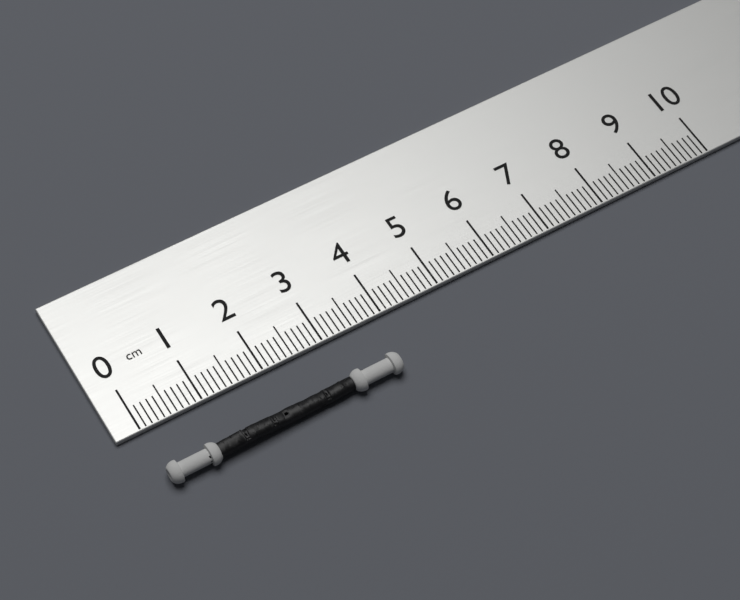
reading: 3.8 cm
